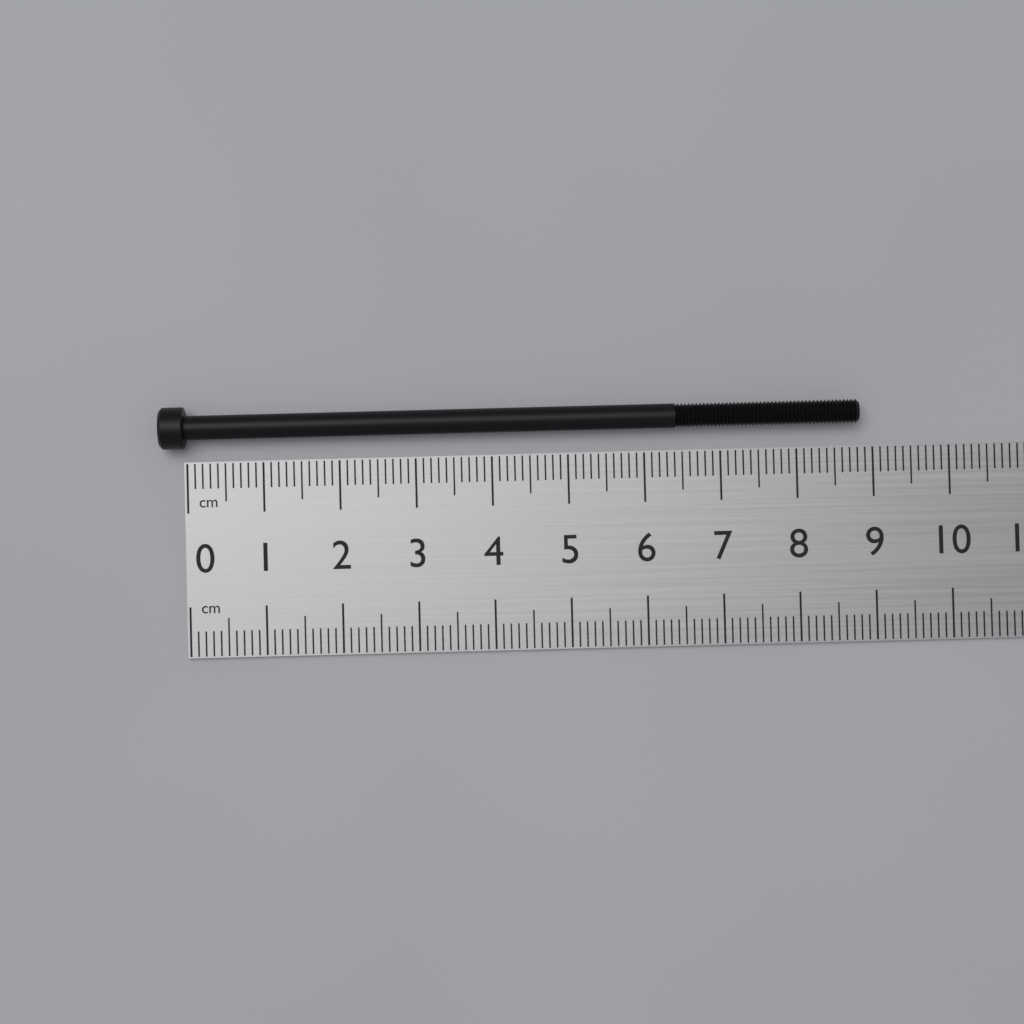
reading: 8.8 cm
